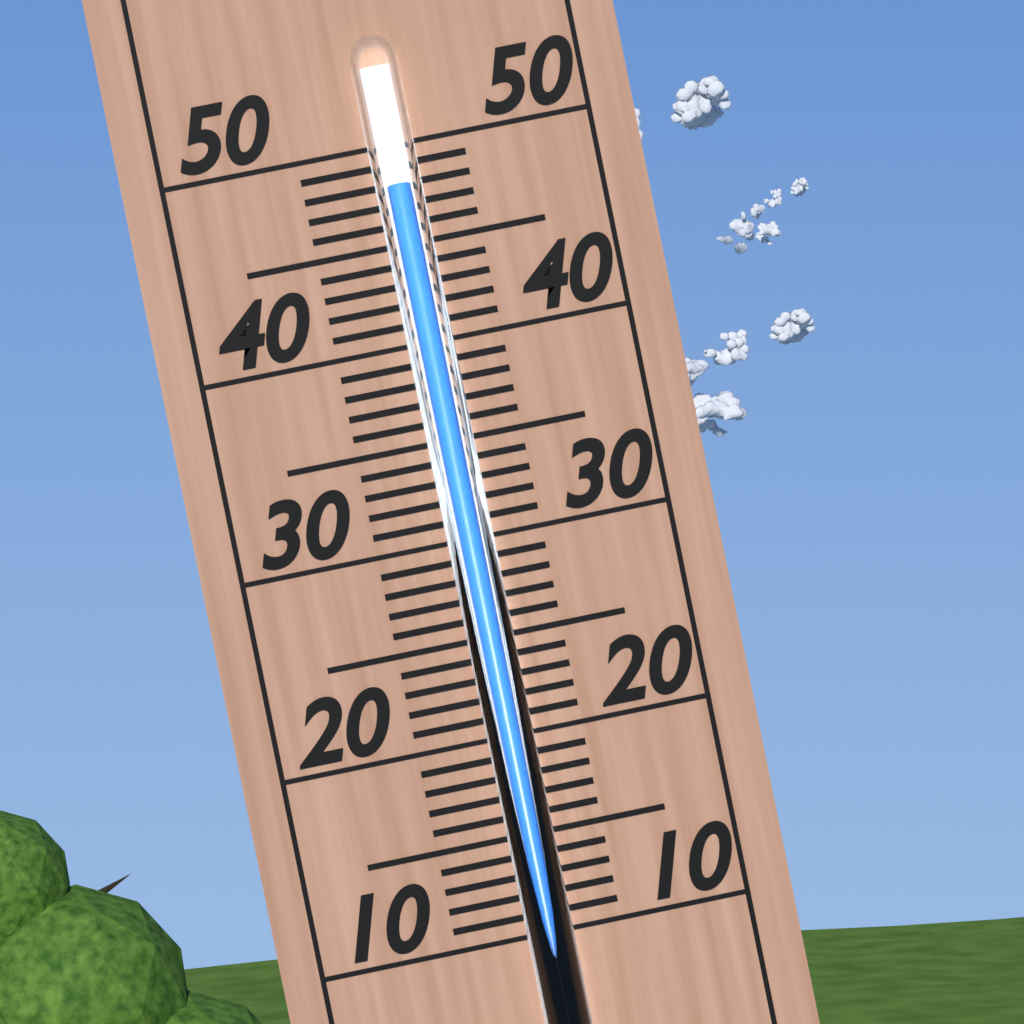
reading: 48 (no unit)
